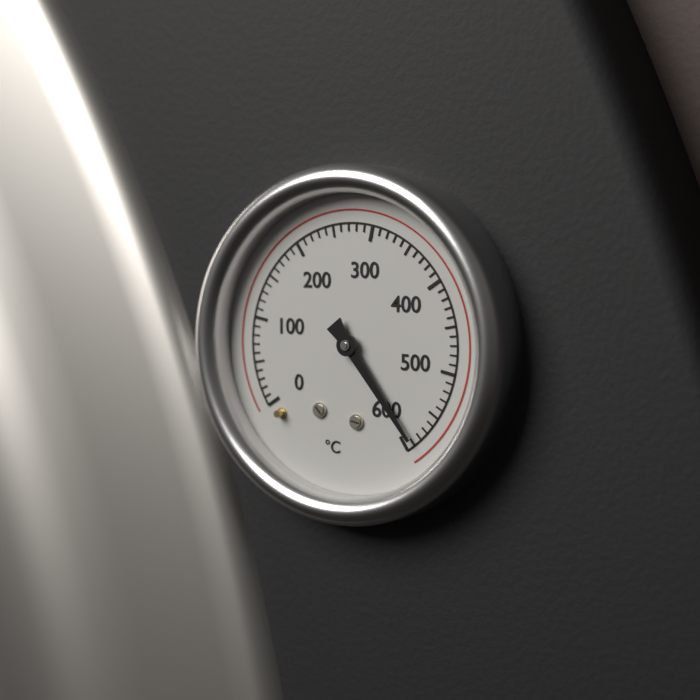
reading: 590 °C
